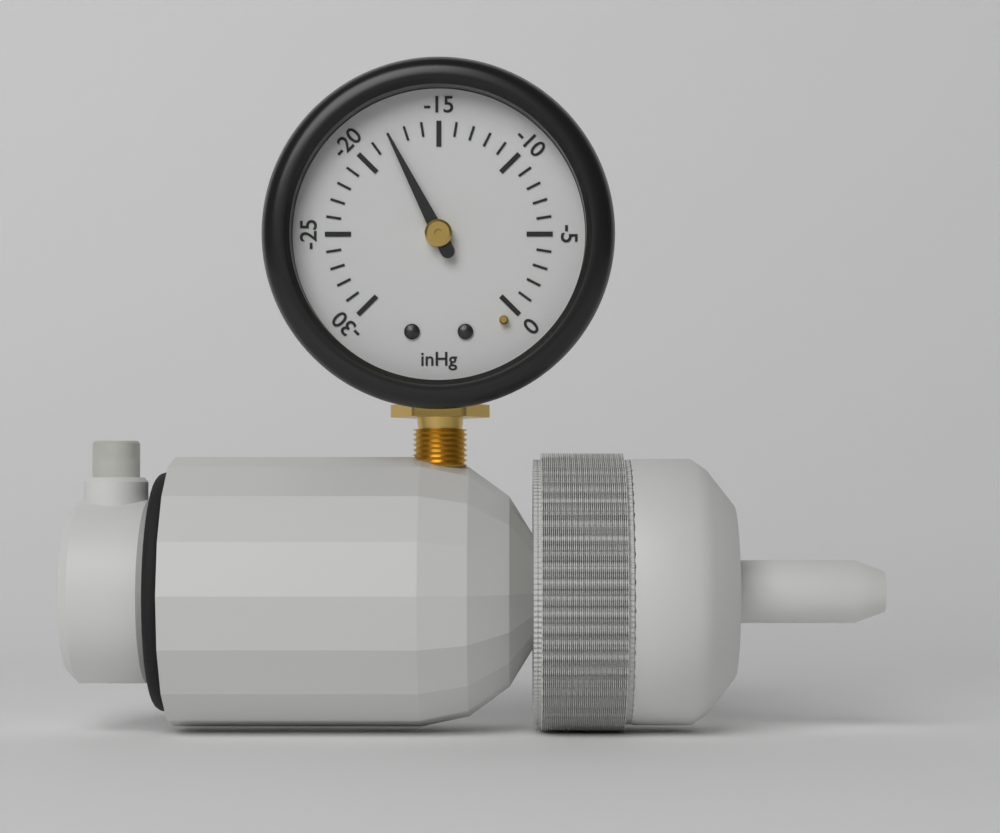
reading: -18 inHg
